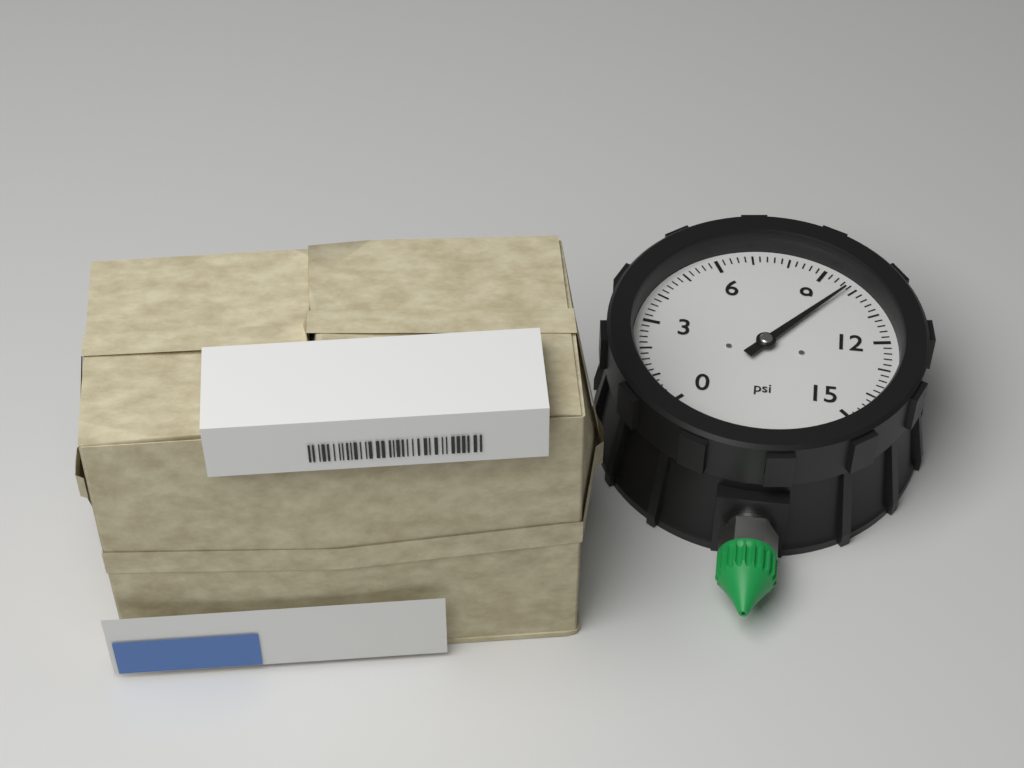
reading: 9.8 psi
